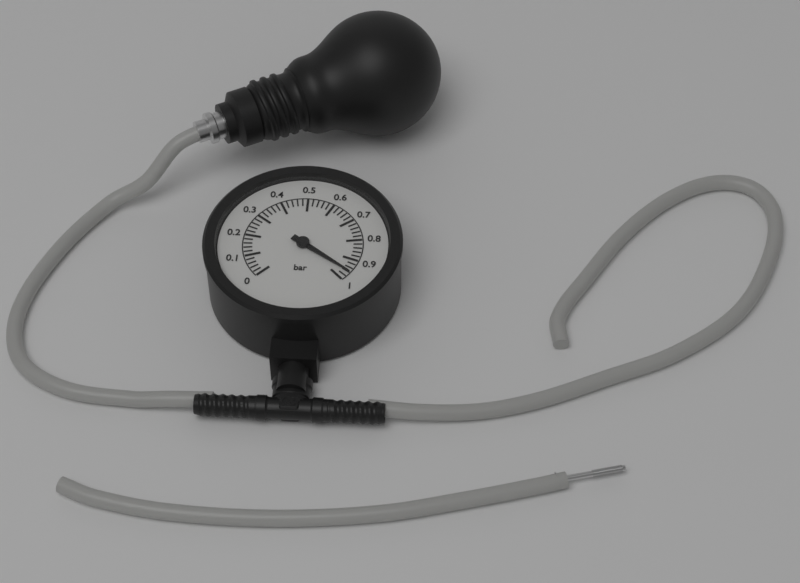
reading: 0.96 bar
